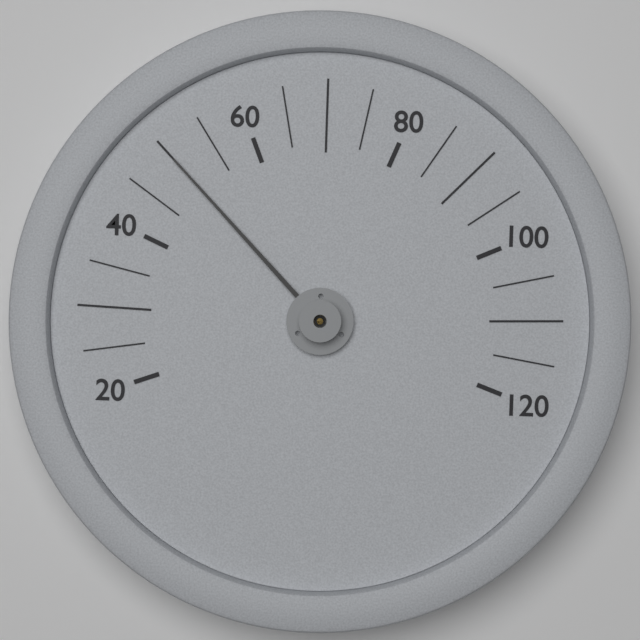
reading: 50 (no unit)
